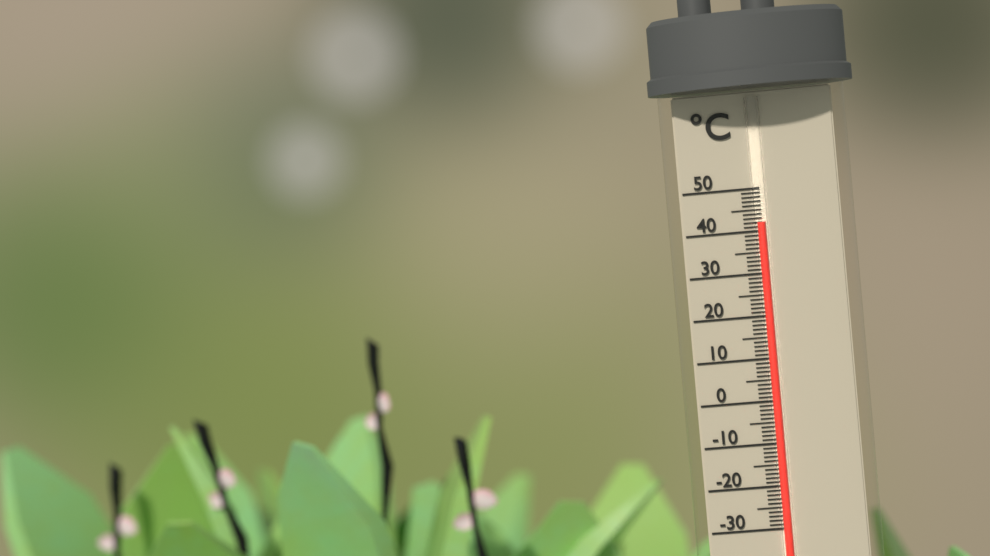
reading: 42 °C
